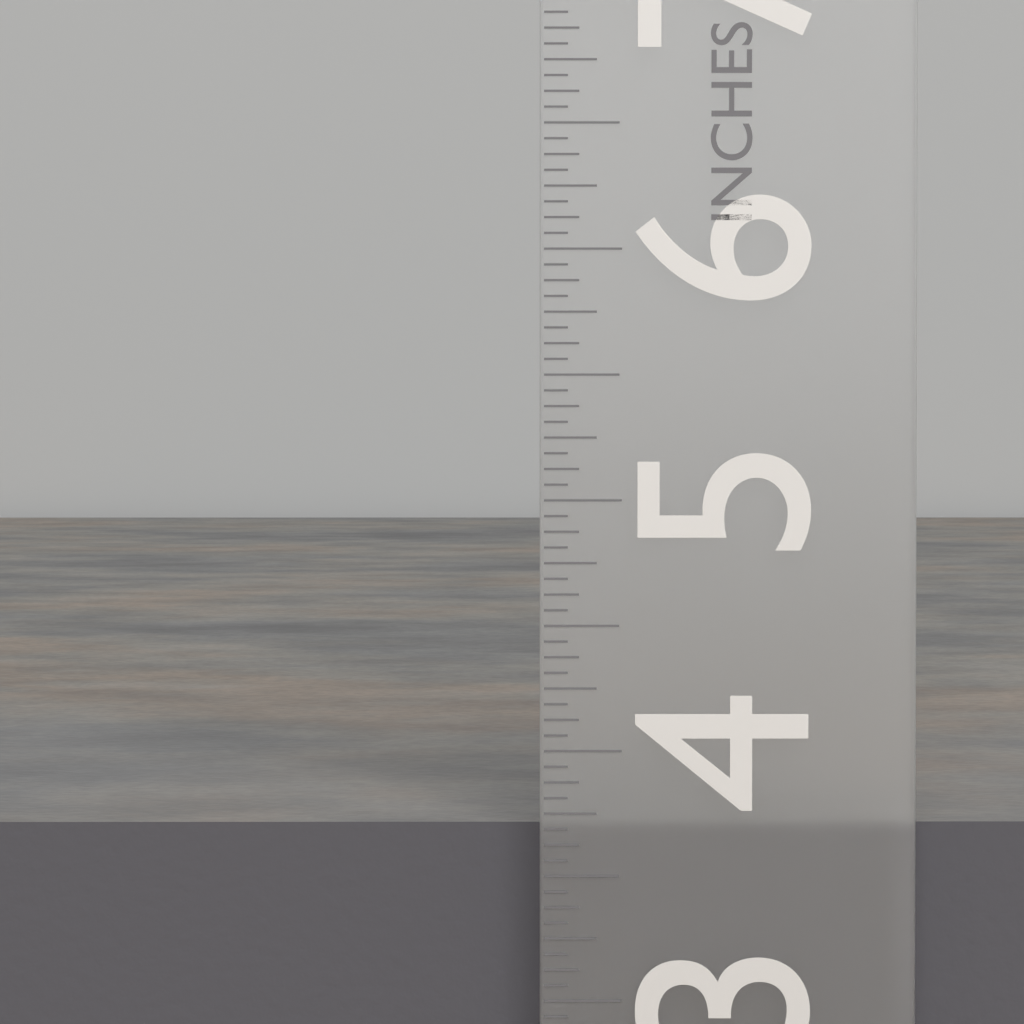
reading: 3.6875 in
